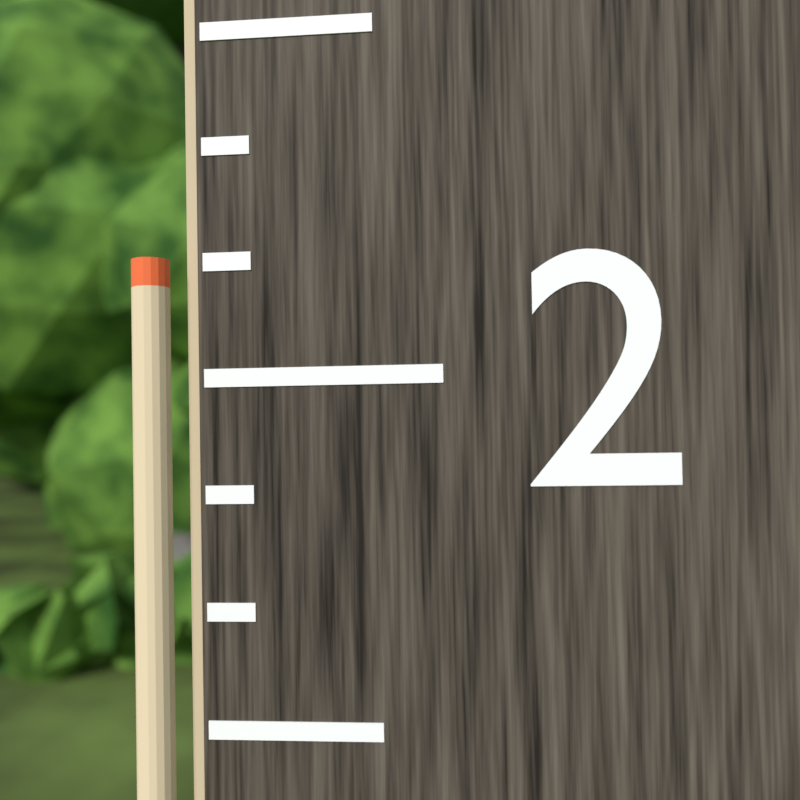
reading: 2.083333 (no unit)
